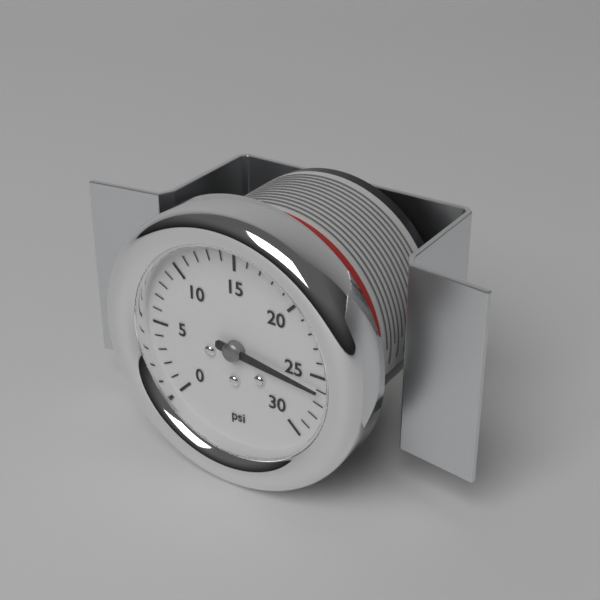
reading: 26 psi
